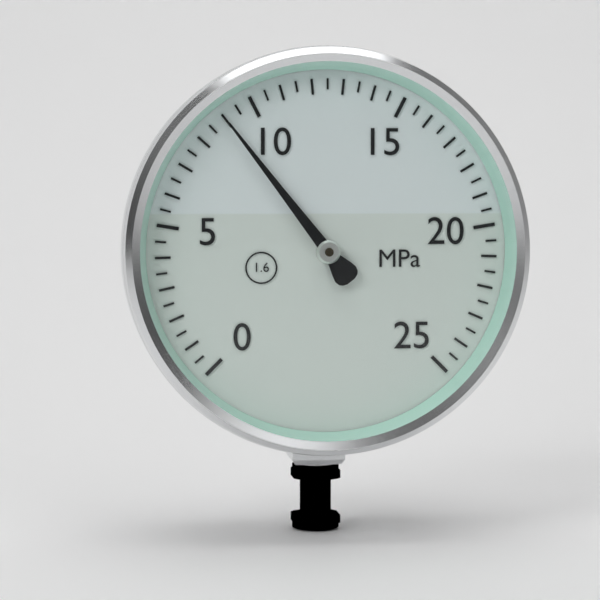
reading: 9.0 MPa
